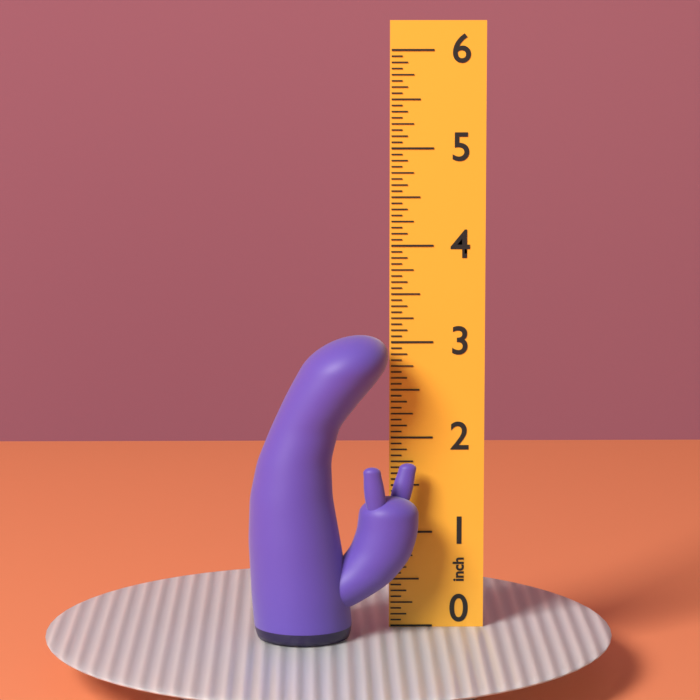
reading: 3.1250 inch
